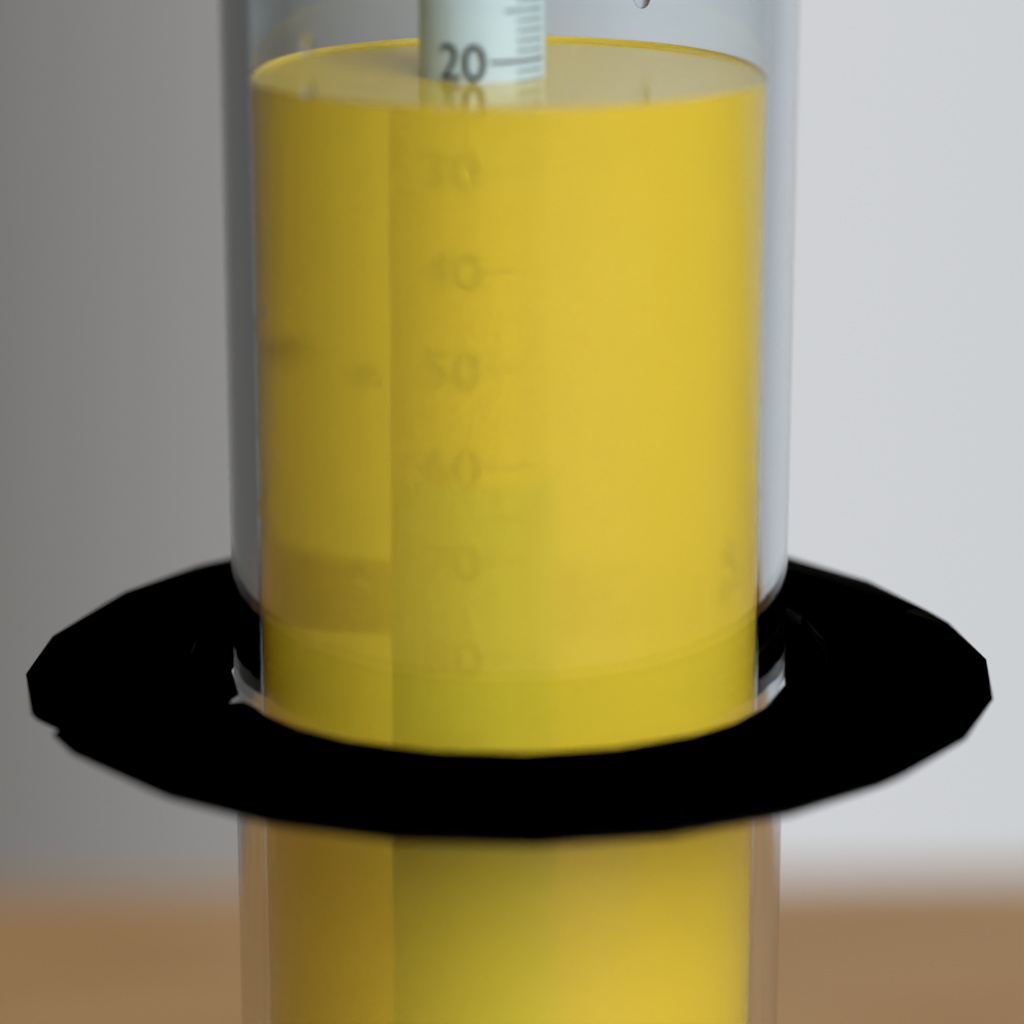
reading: 22 (no unit)
